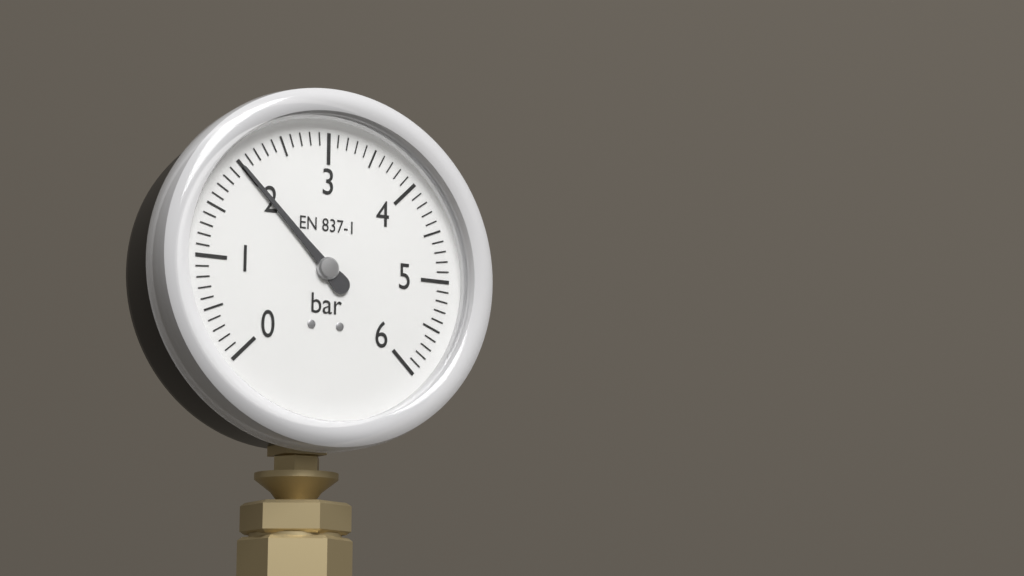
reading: 2.0 bar
